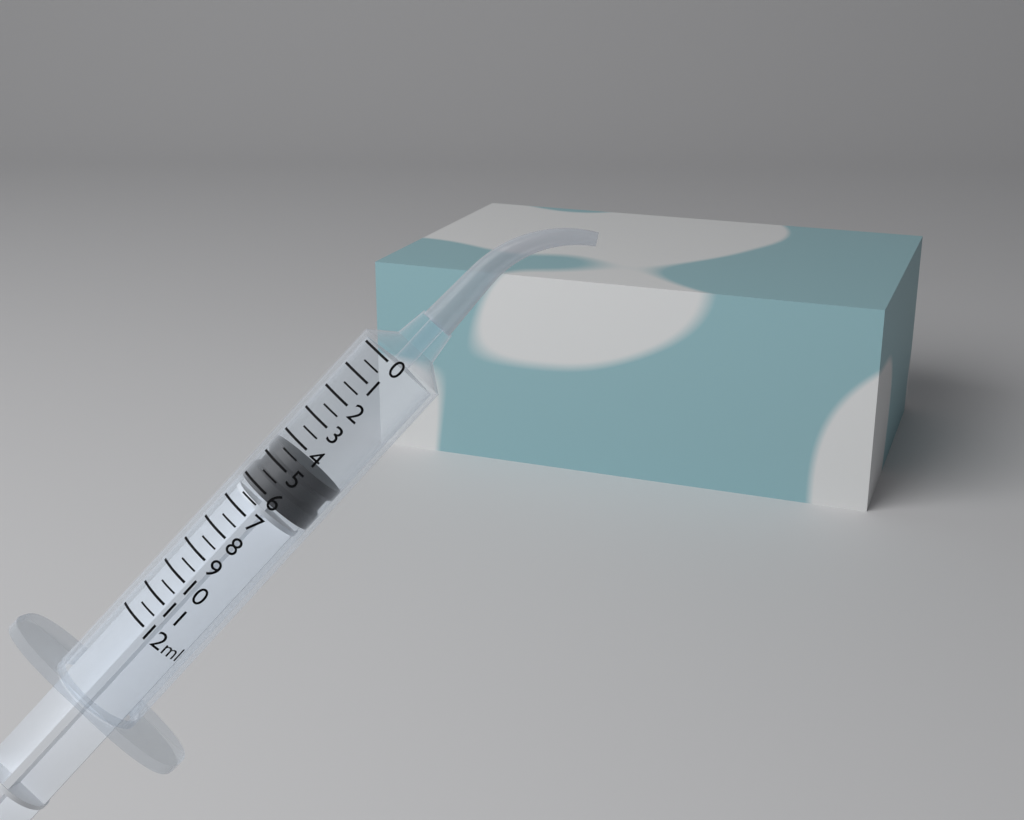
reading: 4.5 ml
